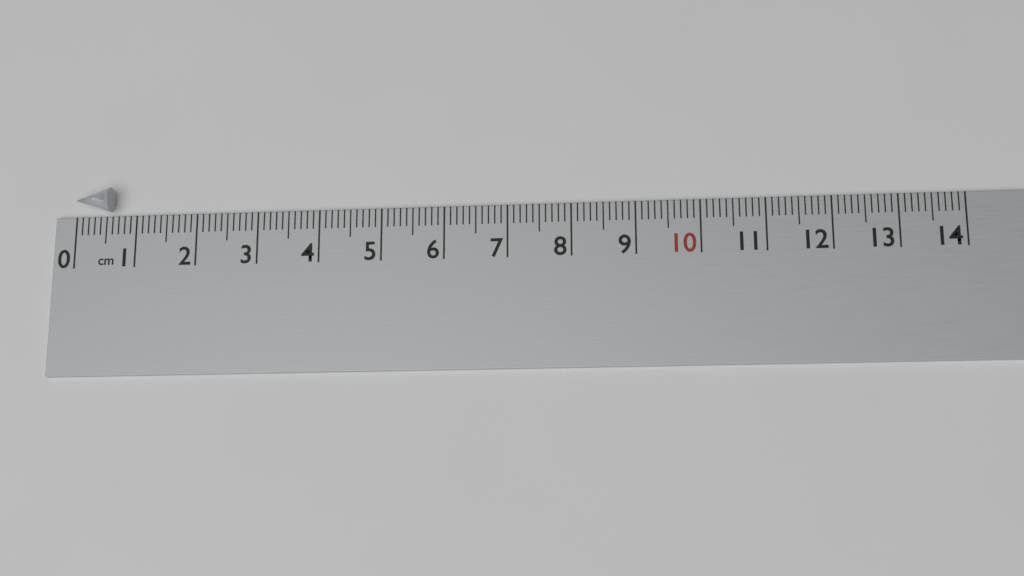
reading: 0.6 cm
